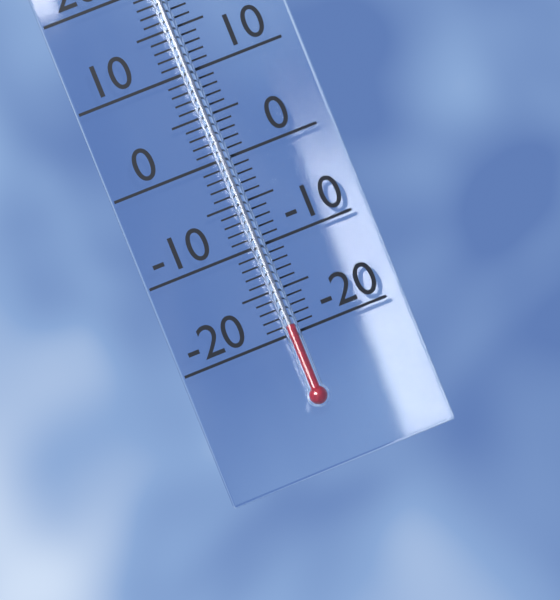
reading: -19 °C
